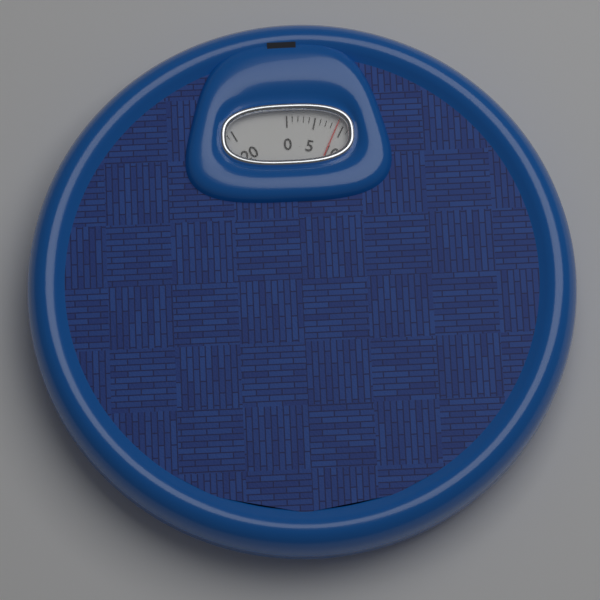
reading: 9 (no unit)
